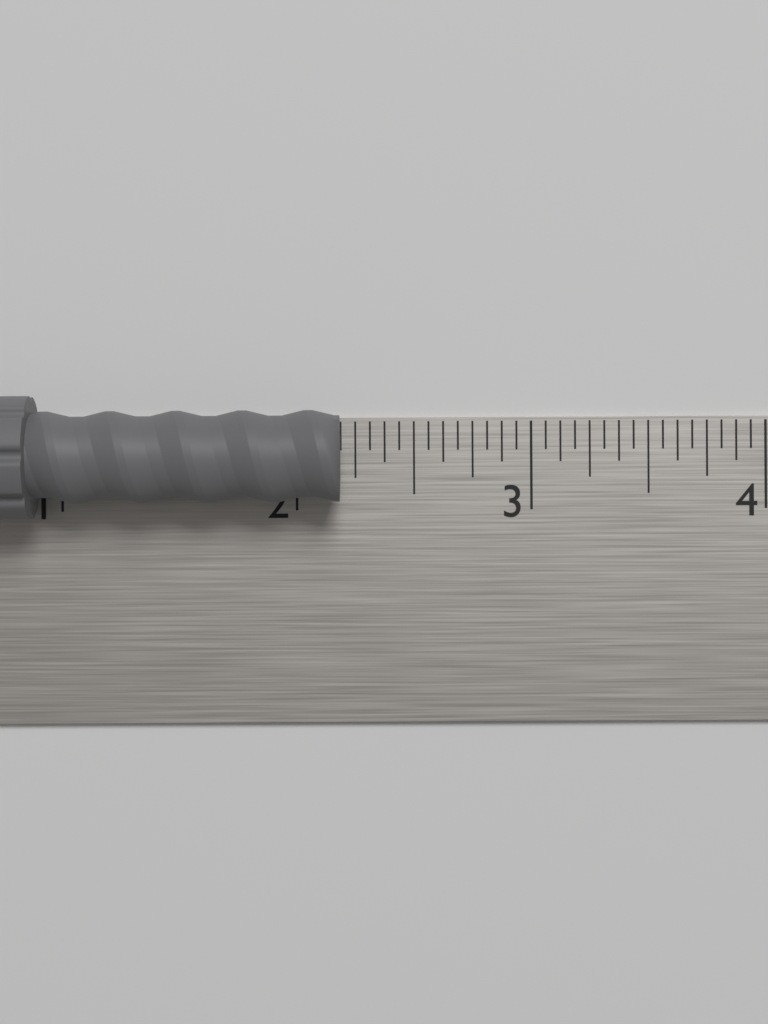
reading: 2.1875 in
